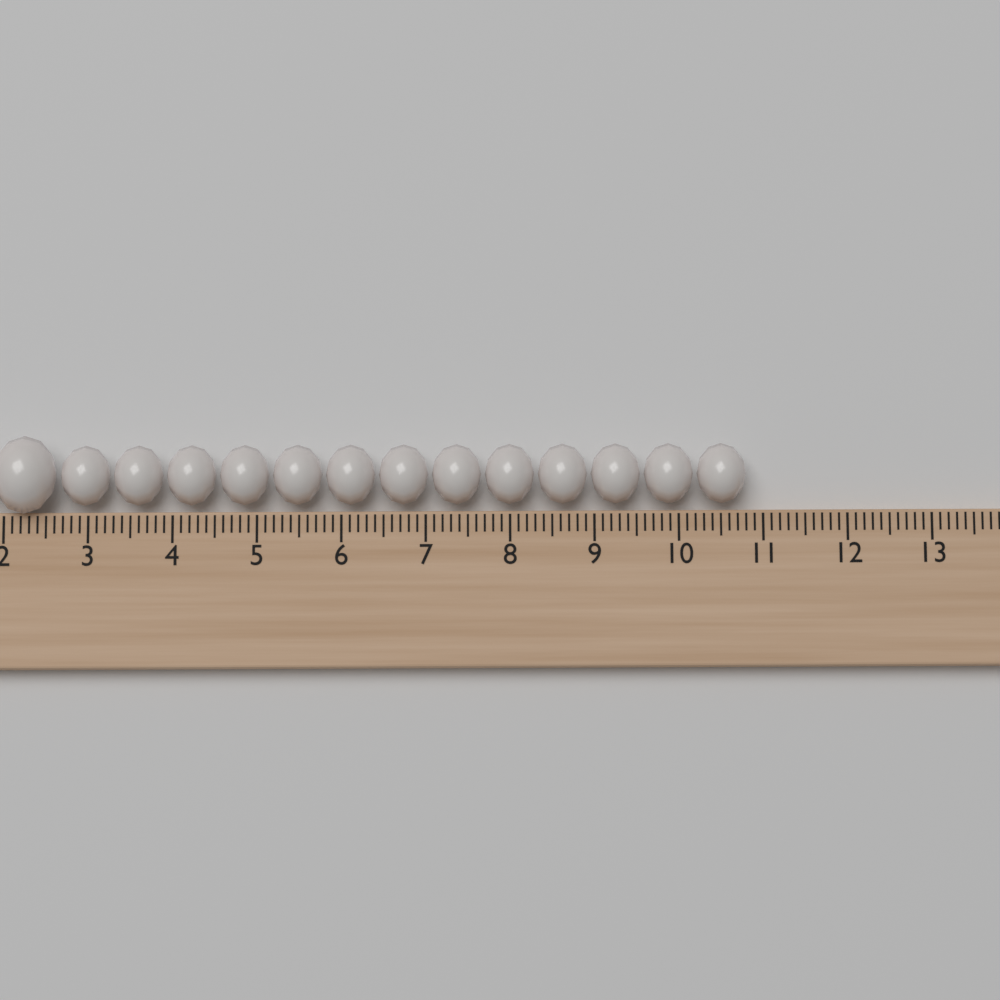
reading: 10.8 (no unit)
